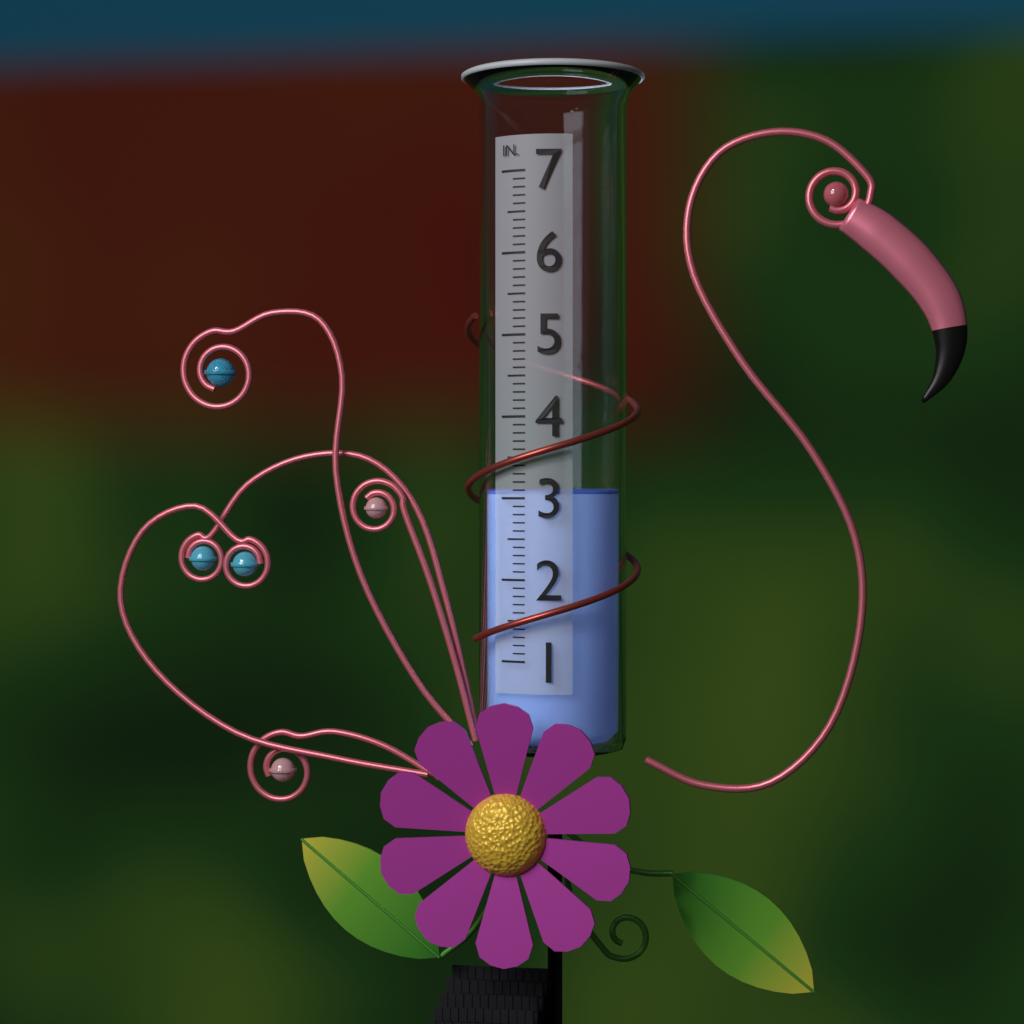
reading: 3.1 in
